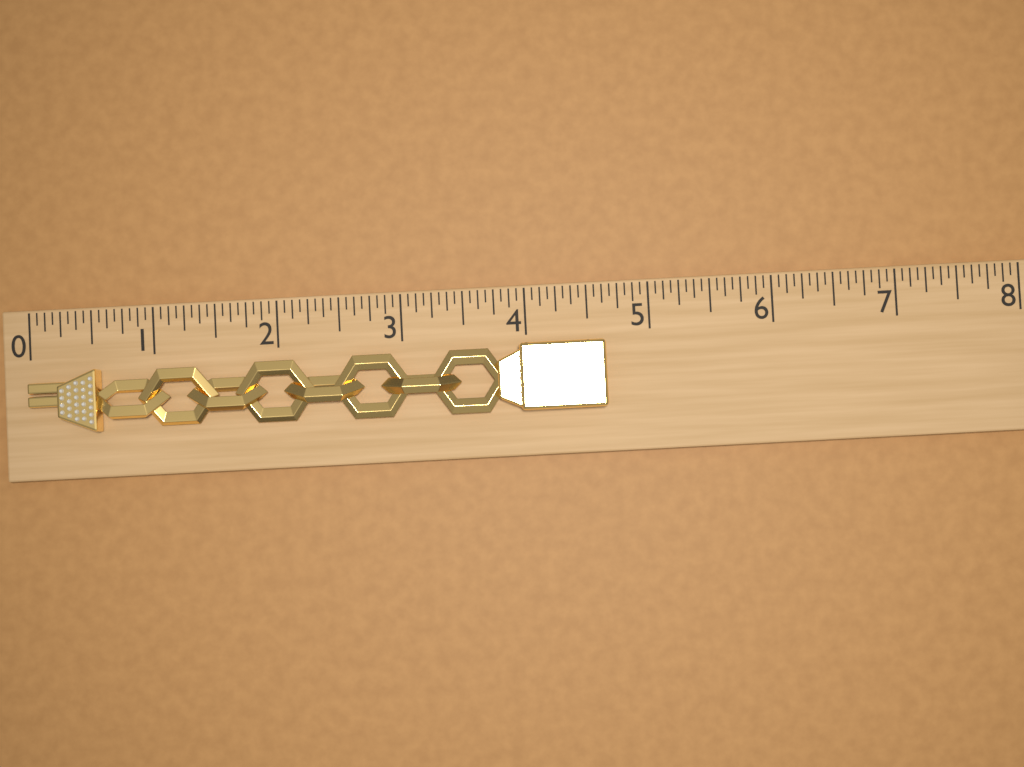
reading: 4.6250 (no unit)
